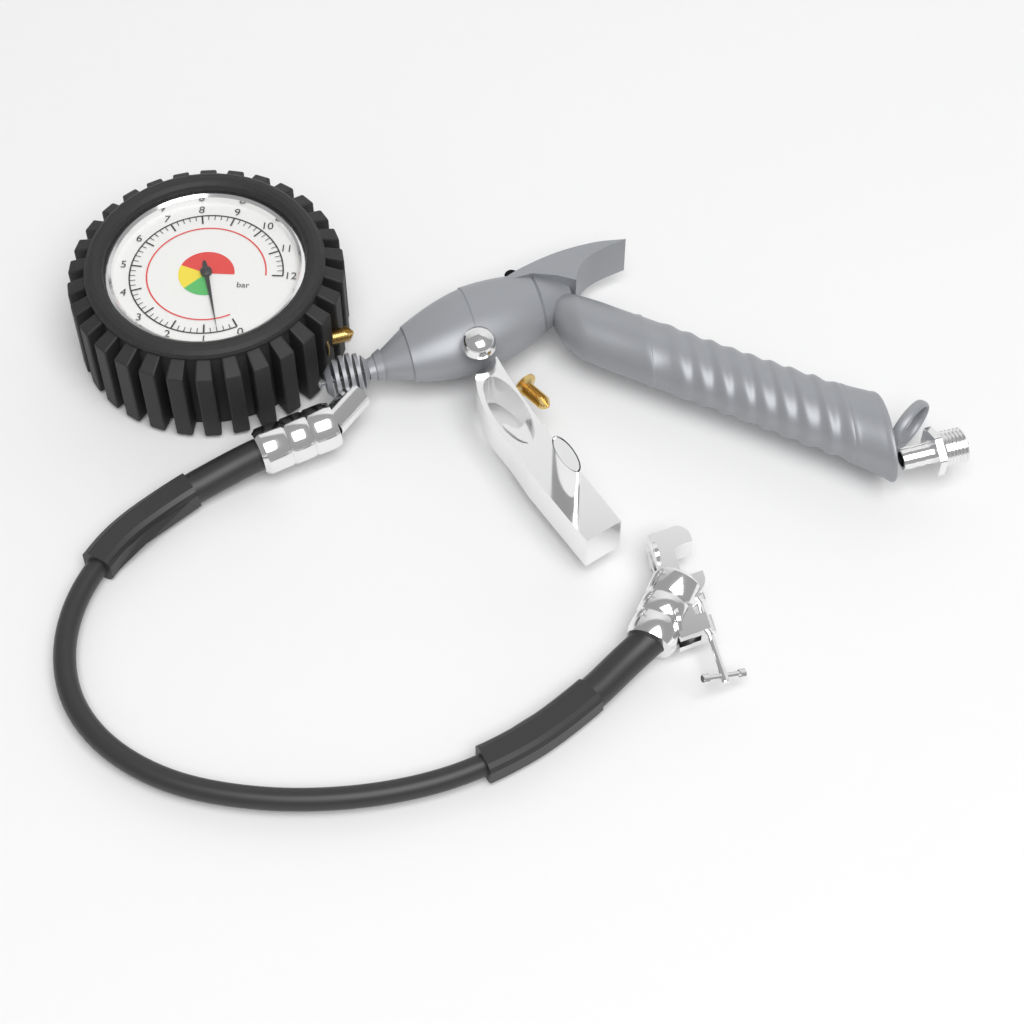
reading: 0.6 bar
